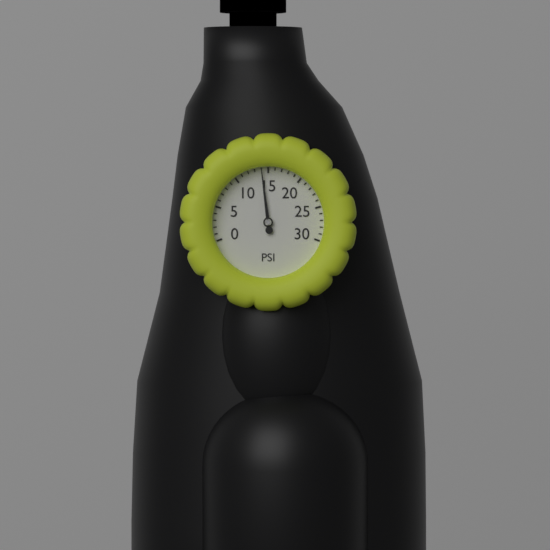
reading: 14 psi
